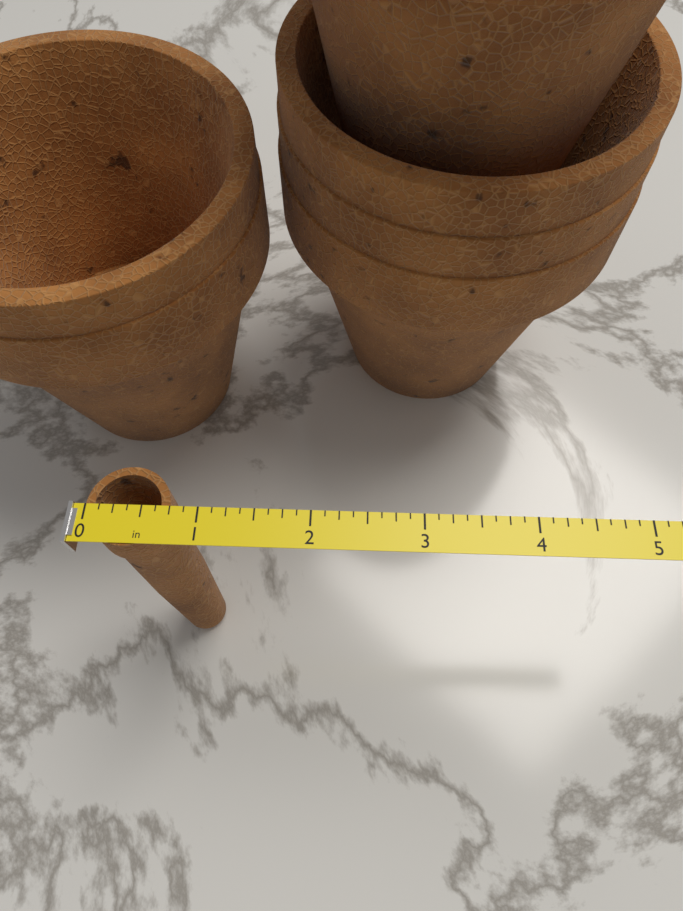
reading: 0.750 in
